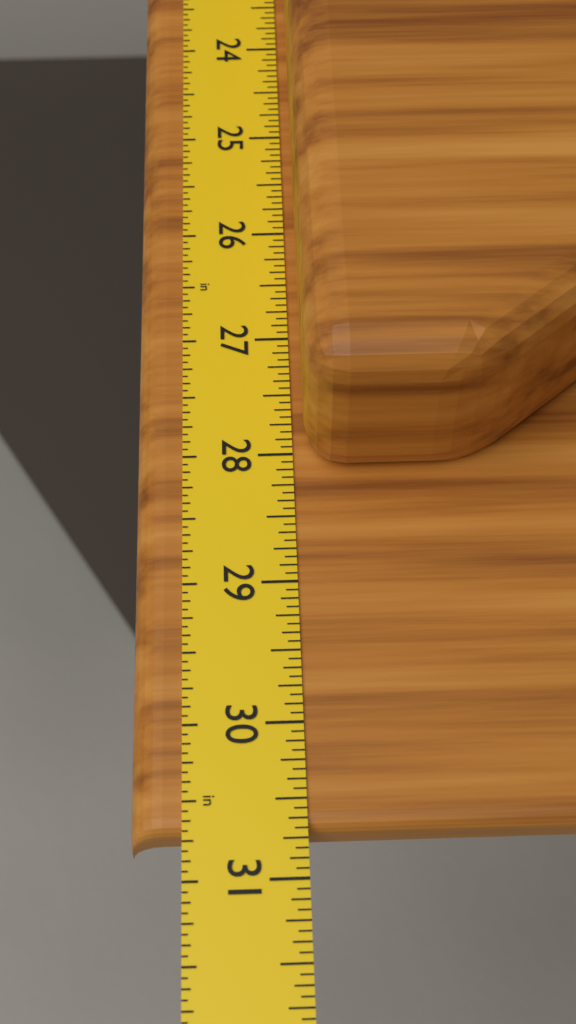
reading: 30.6875 in
